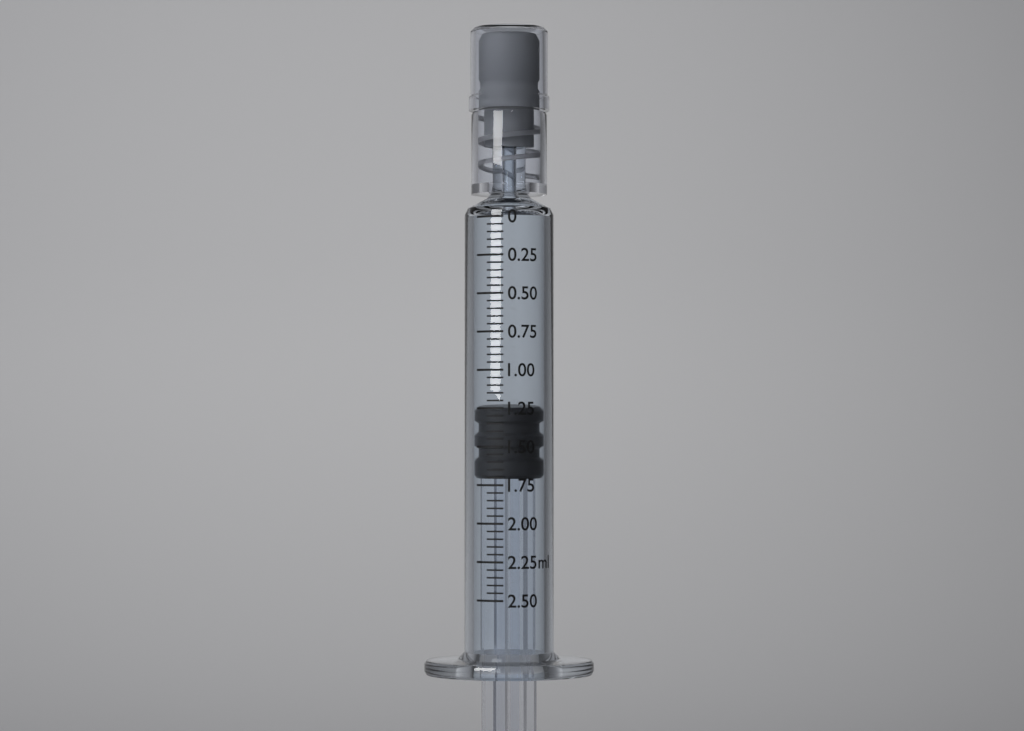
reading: 1.25 ml
